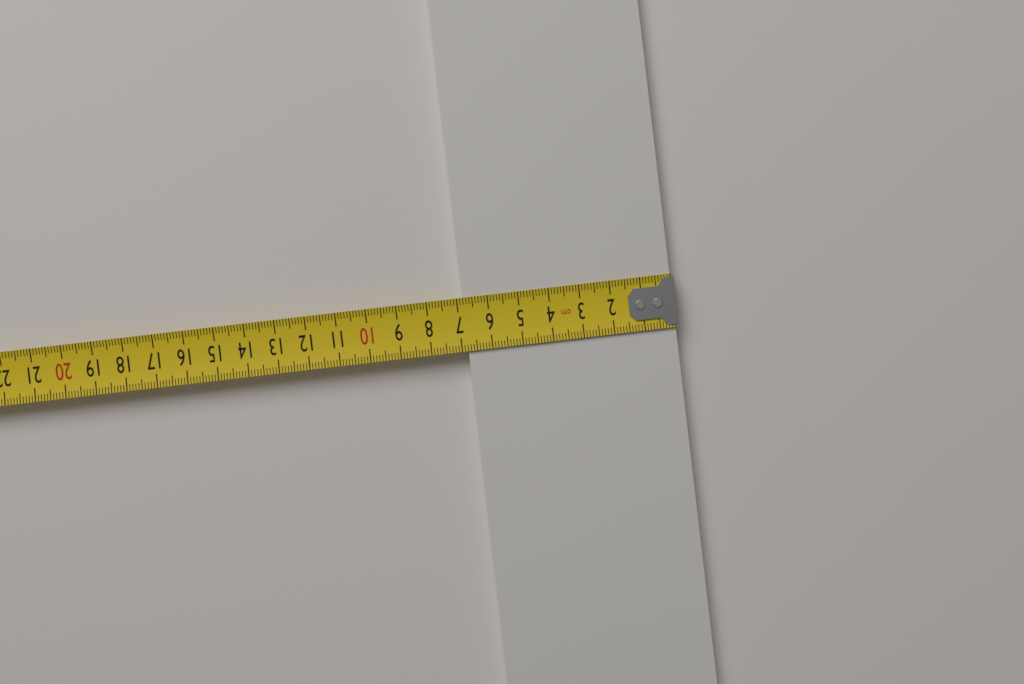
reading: 6.8 cm
